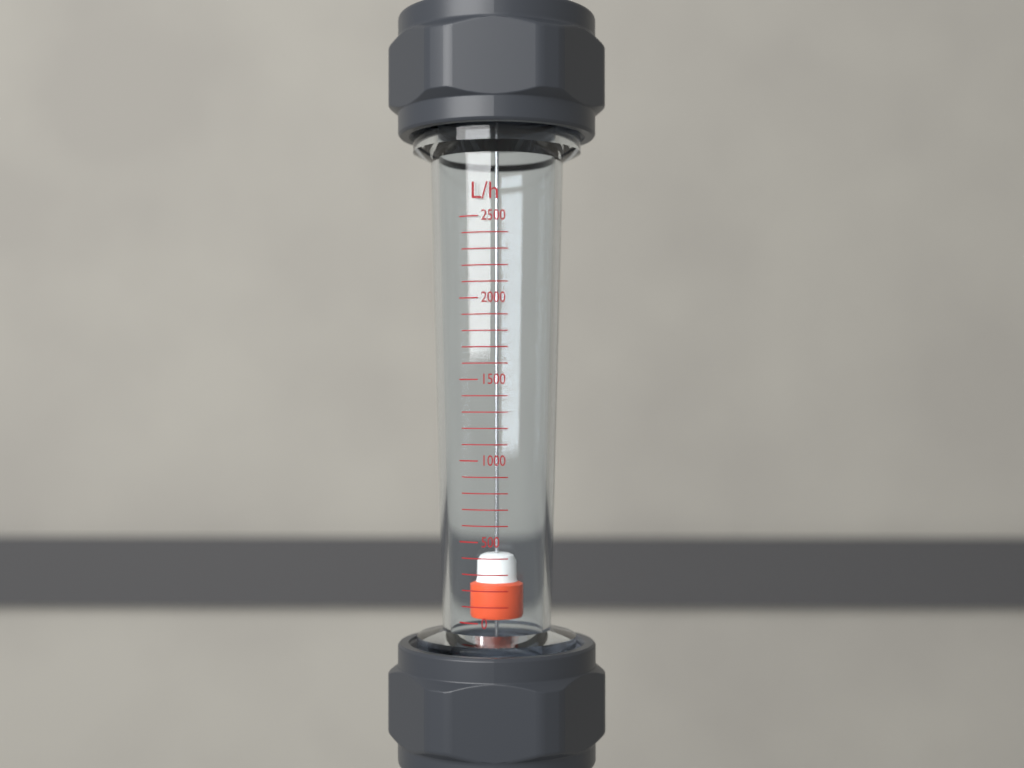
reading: 400 L/h
